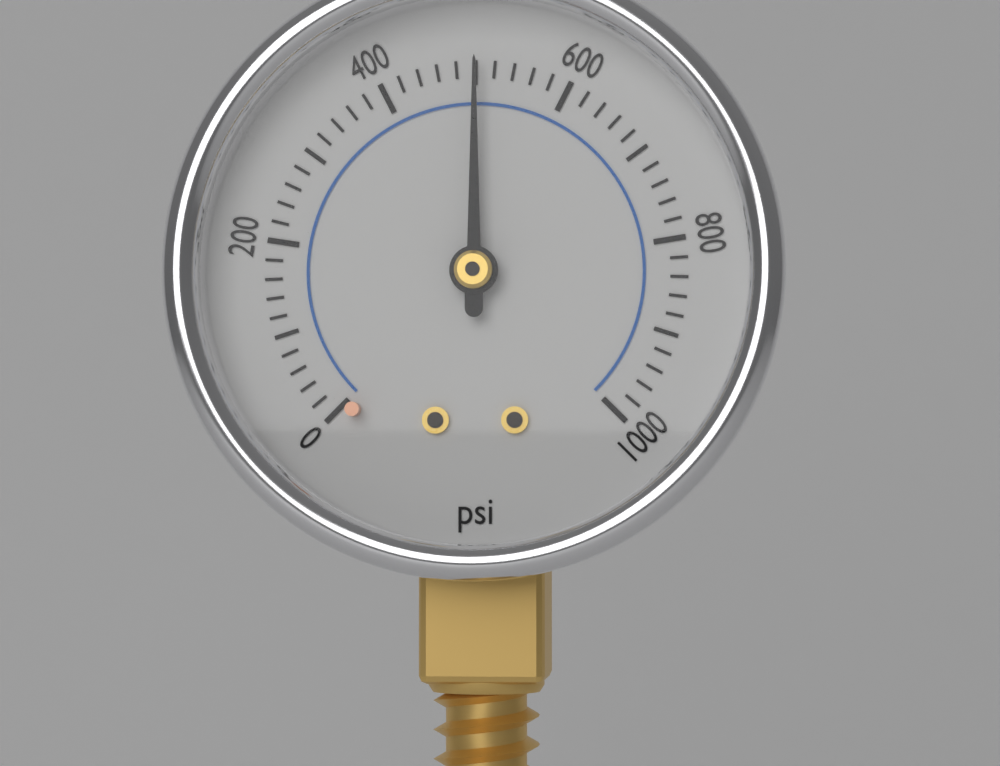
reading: 500 psi
